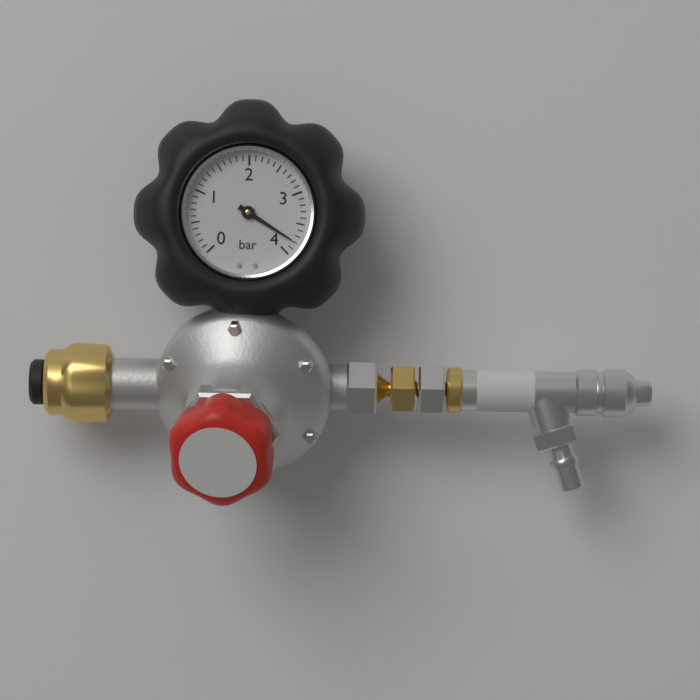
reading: 3.8 bar
